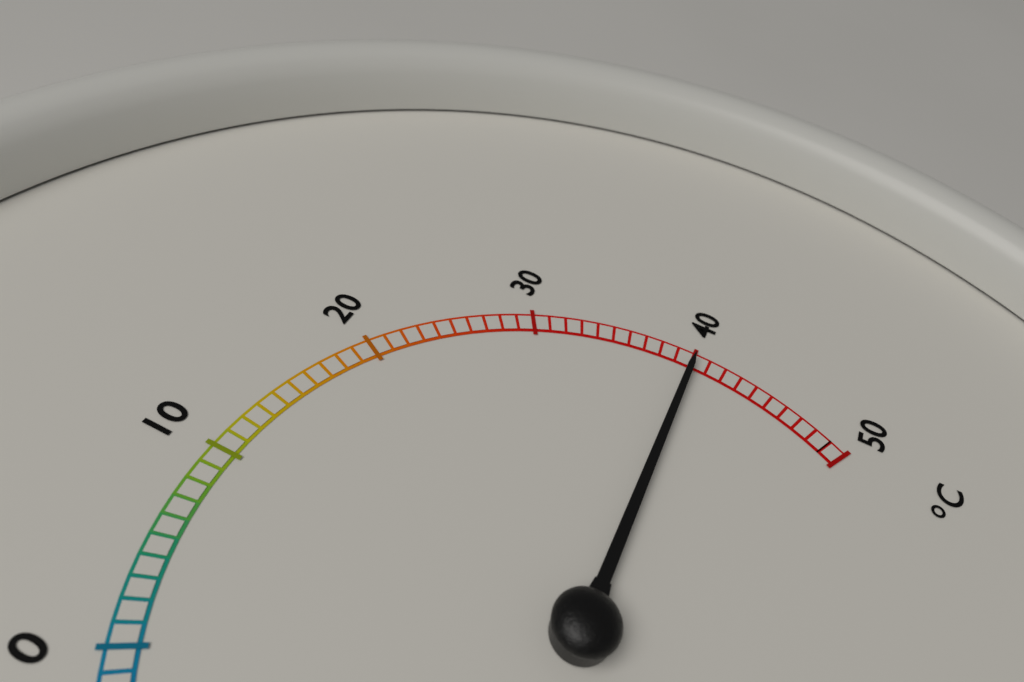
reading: 40 °C
